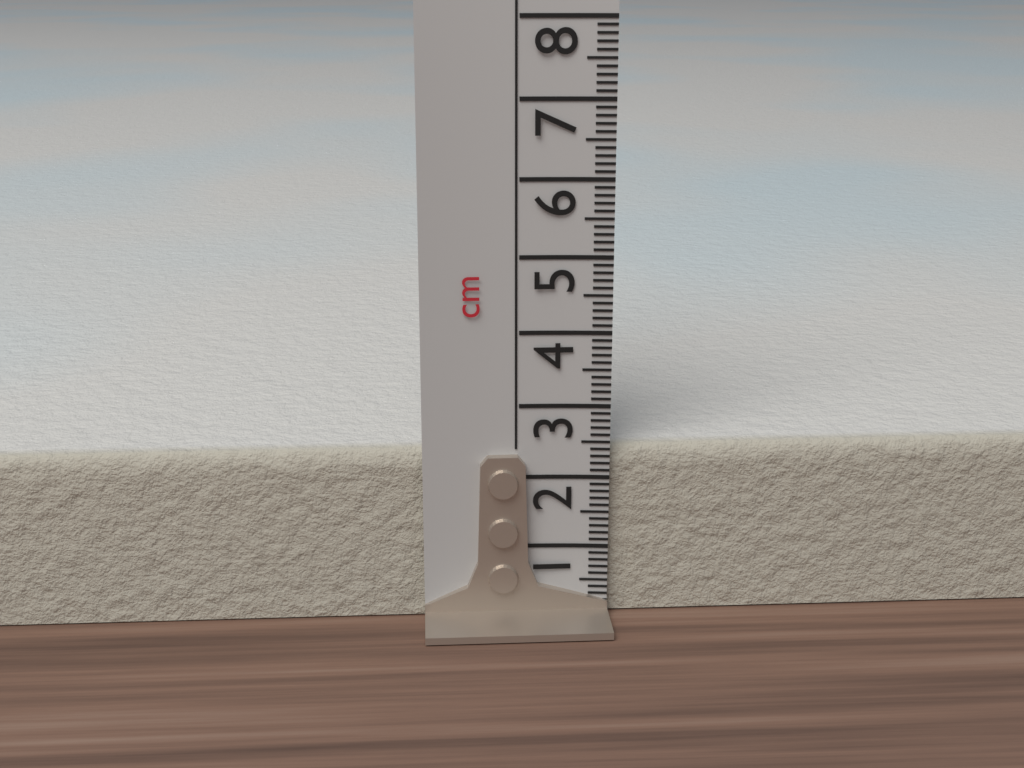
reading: 2.4 cm
